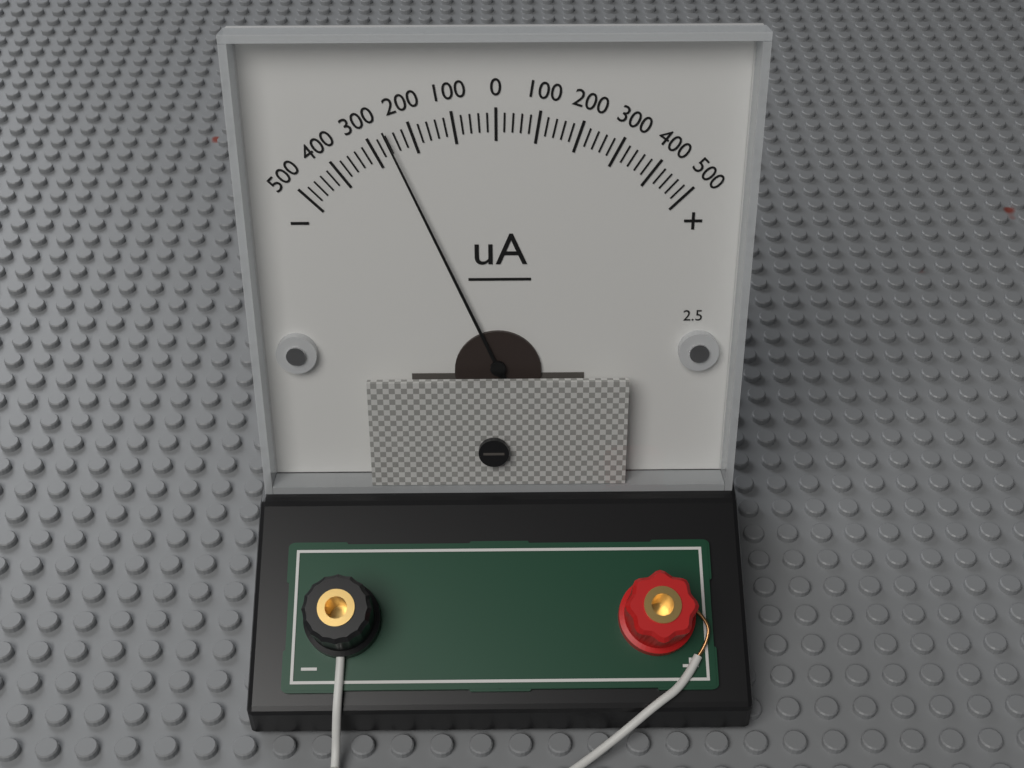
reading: -260 uA
